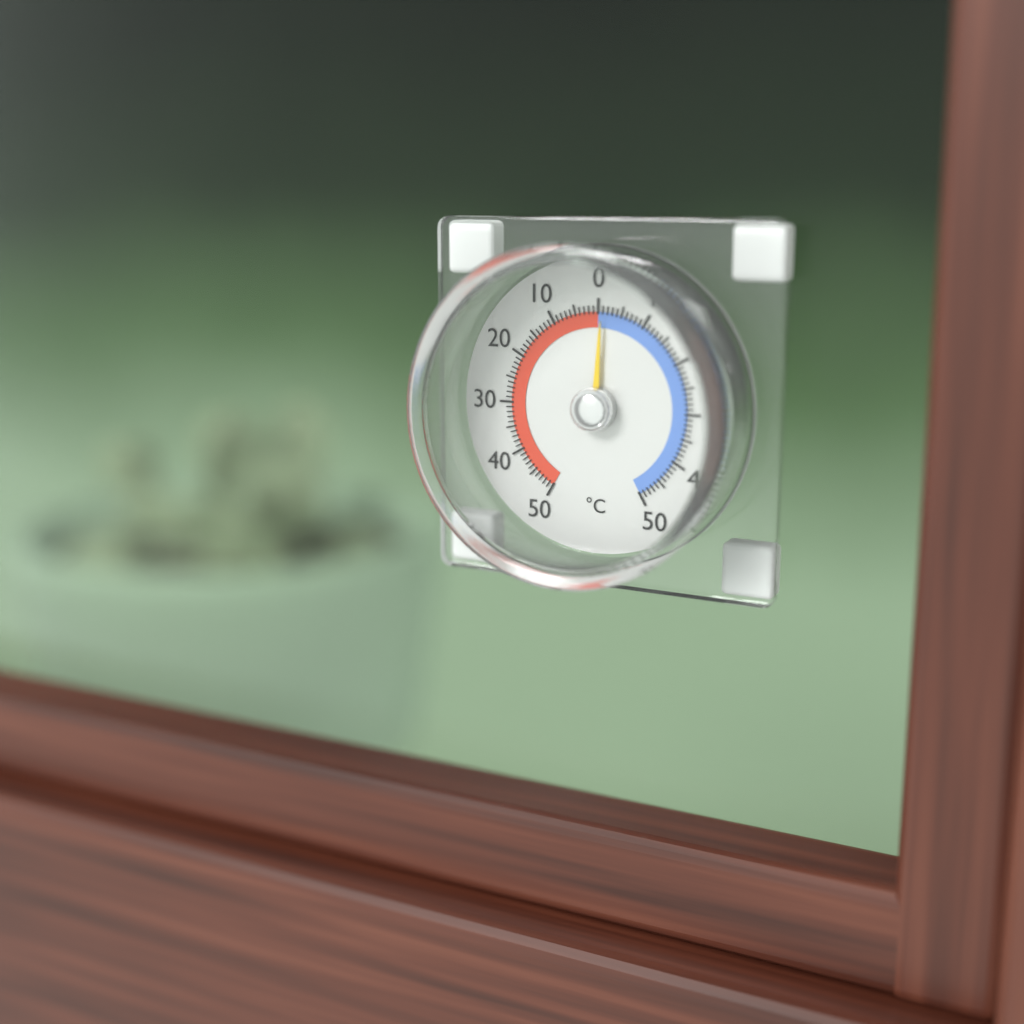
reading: -1 °C
